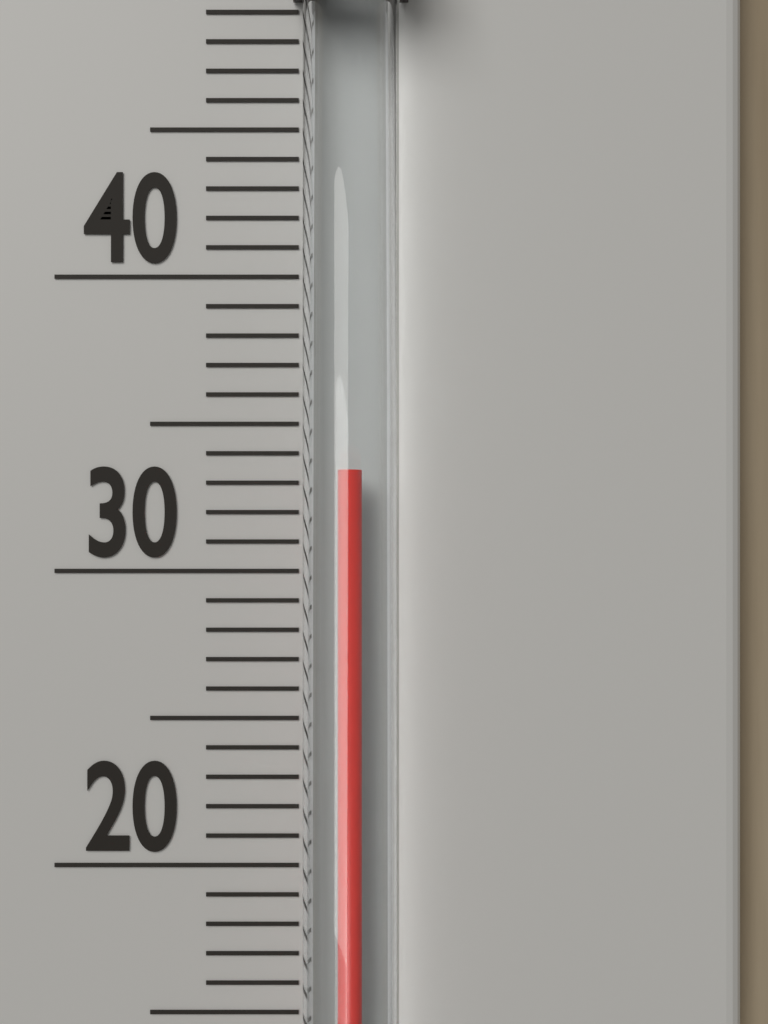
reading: 33.4 °C
